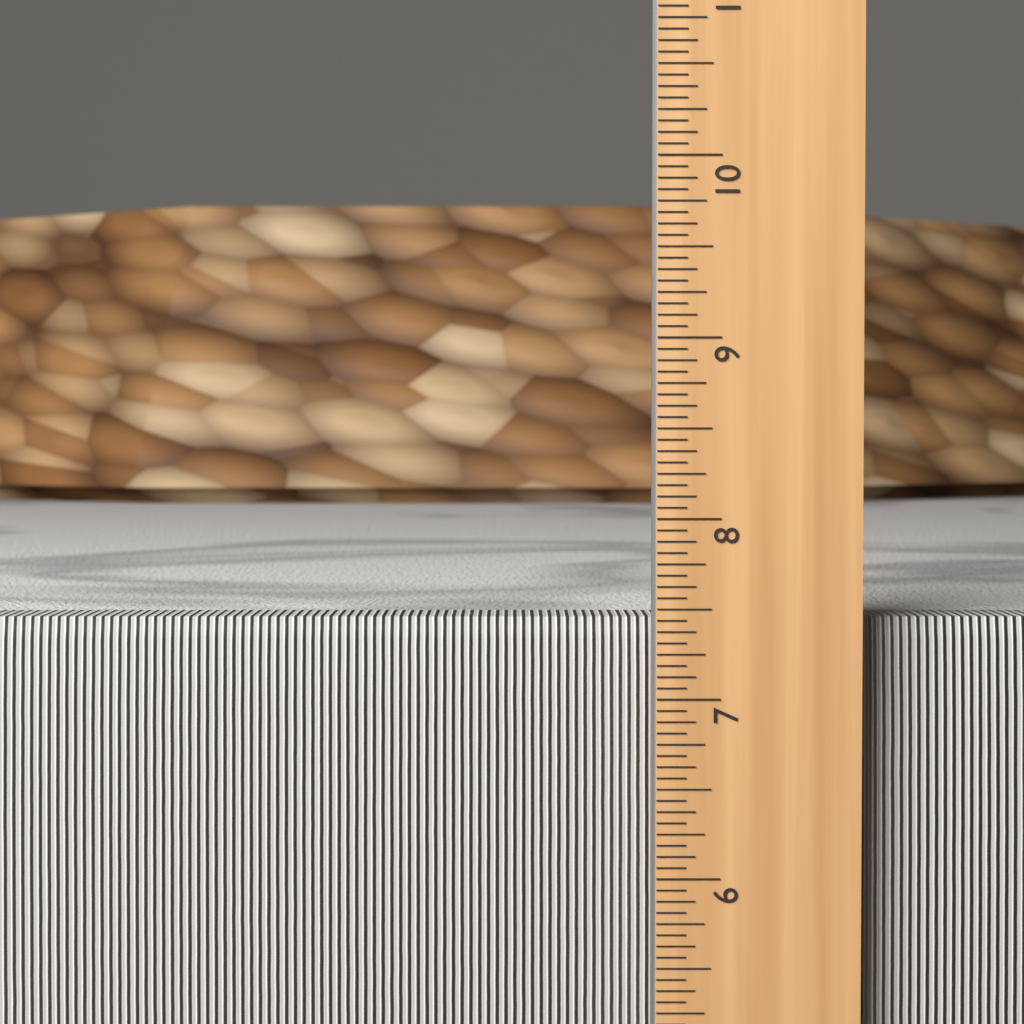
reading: 7.4375 in
